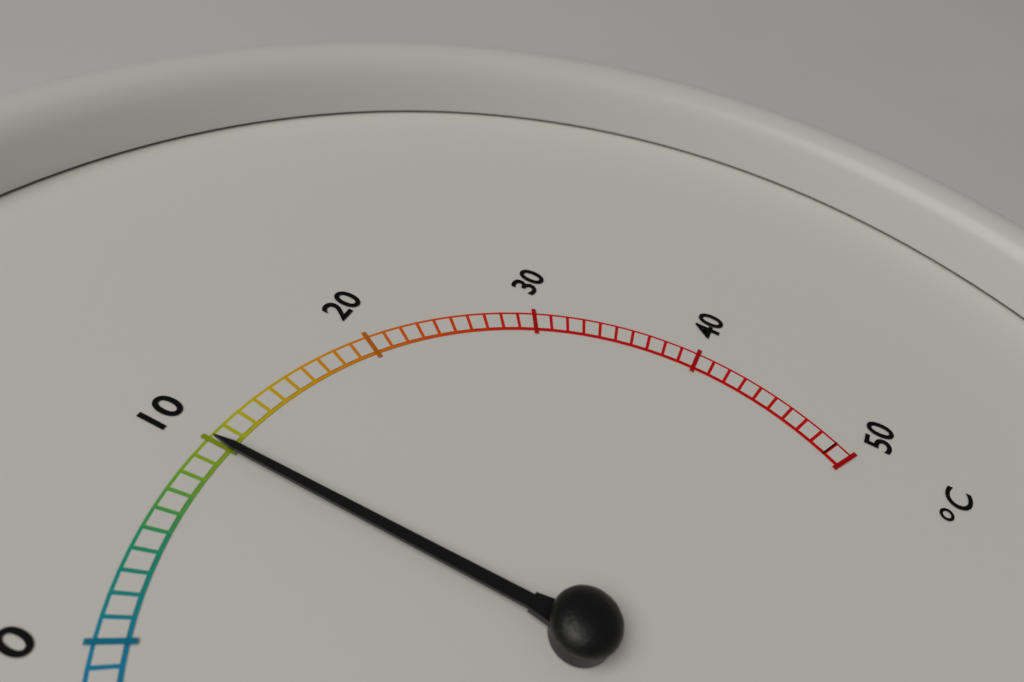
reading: 10 °C
